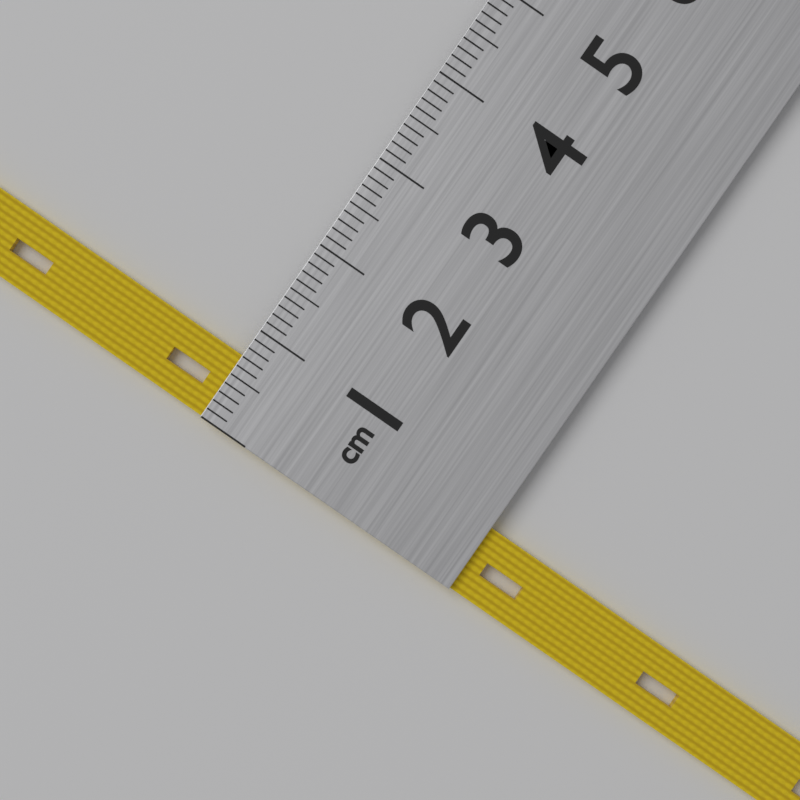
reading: 0.7 cm
